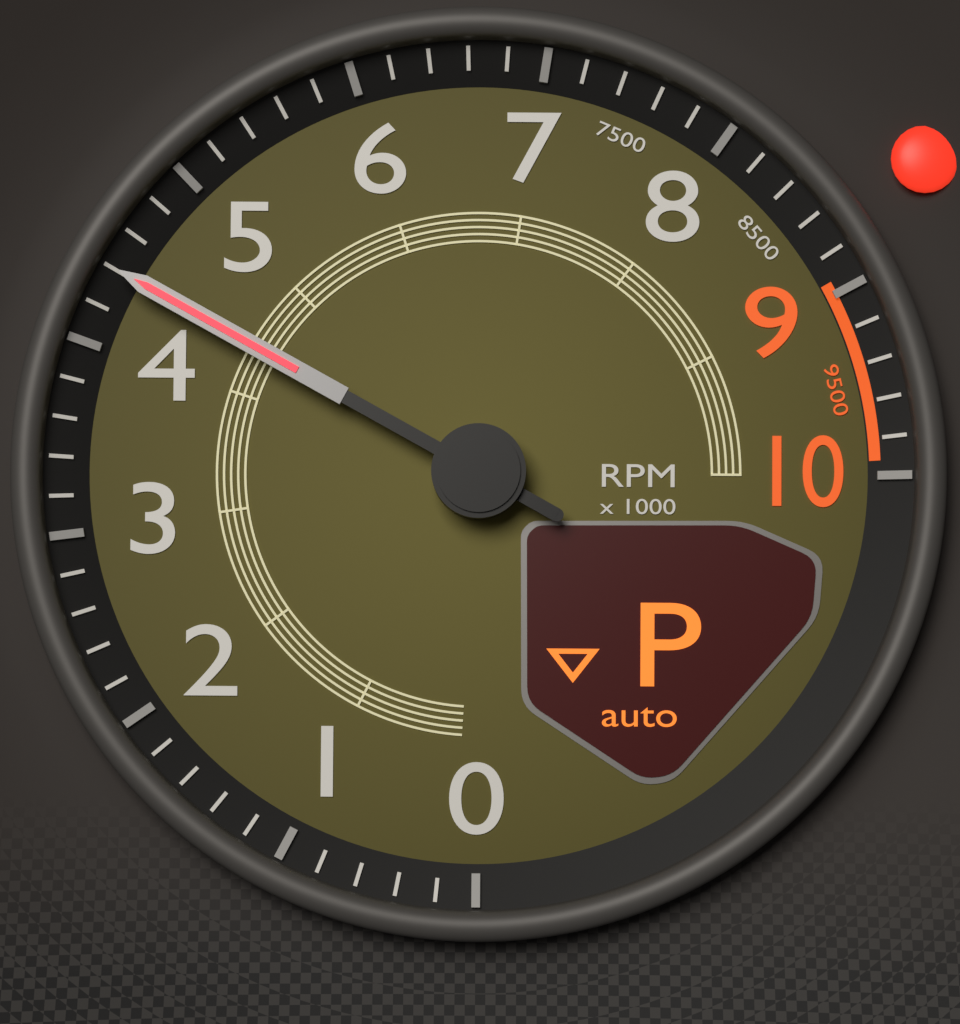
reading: 4400 RPM
